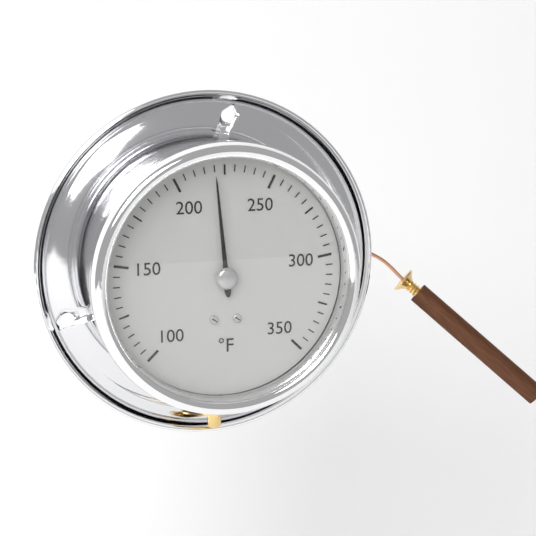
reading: 220 °F
